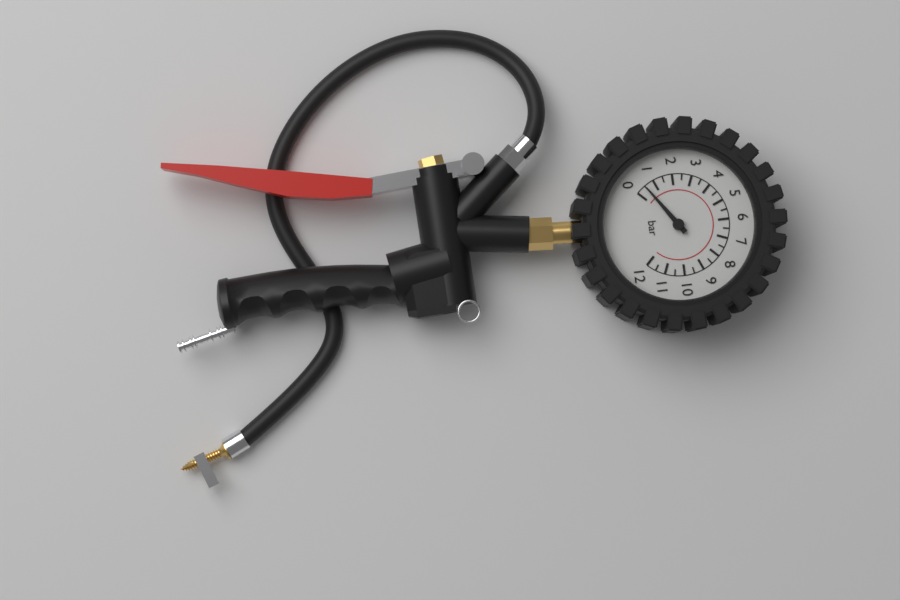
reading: 0.5 bar
